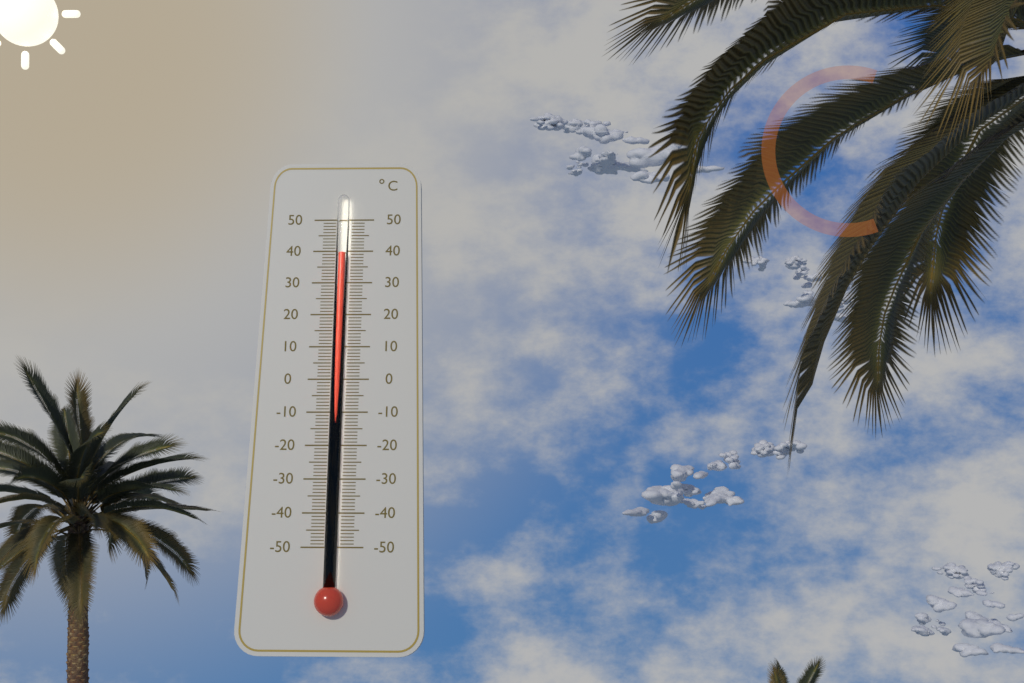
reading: 39 °C
